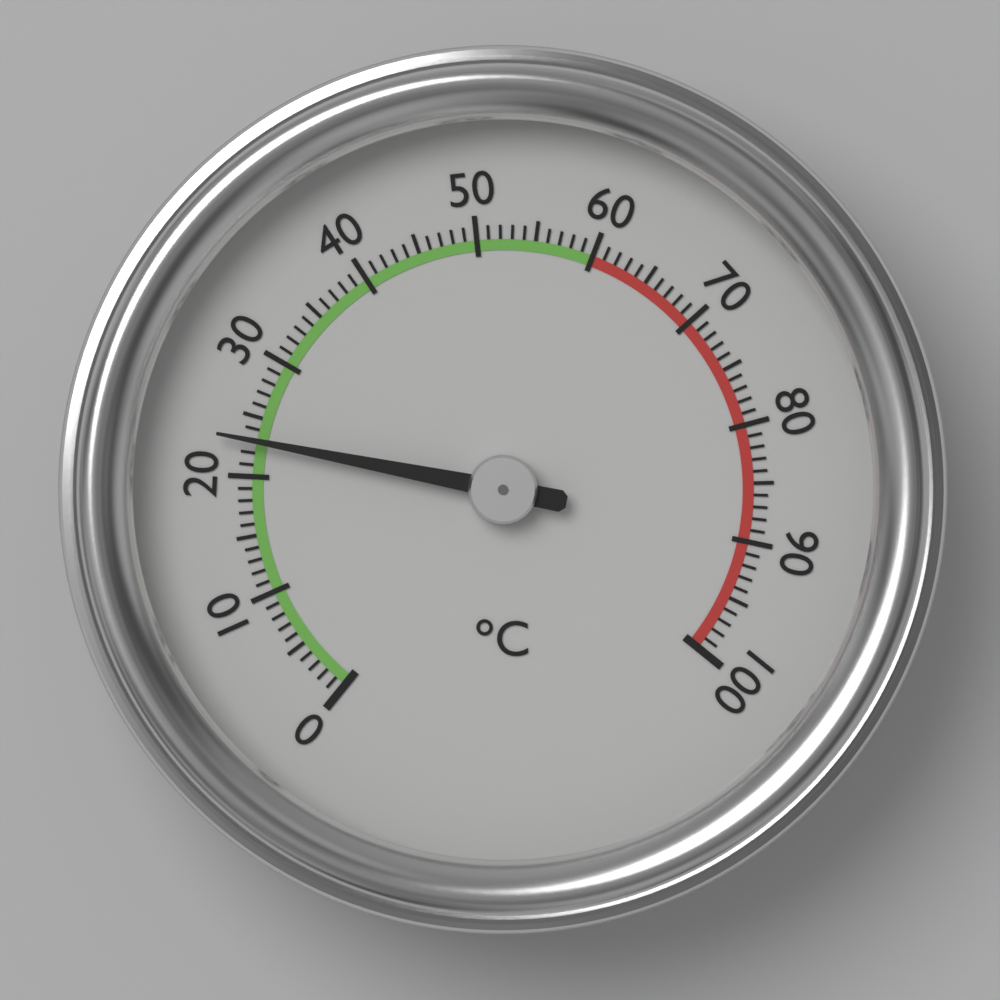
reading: 23 °C
